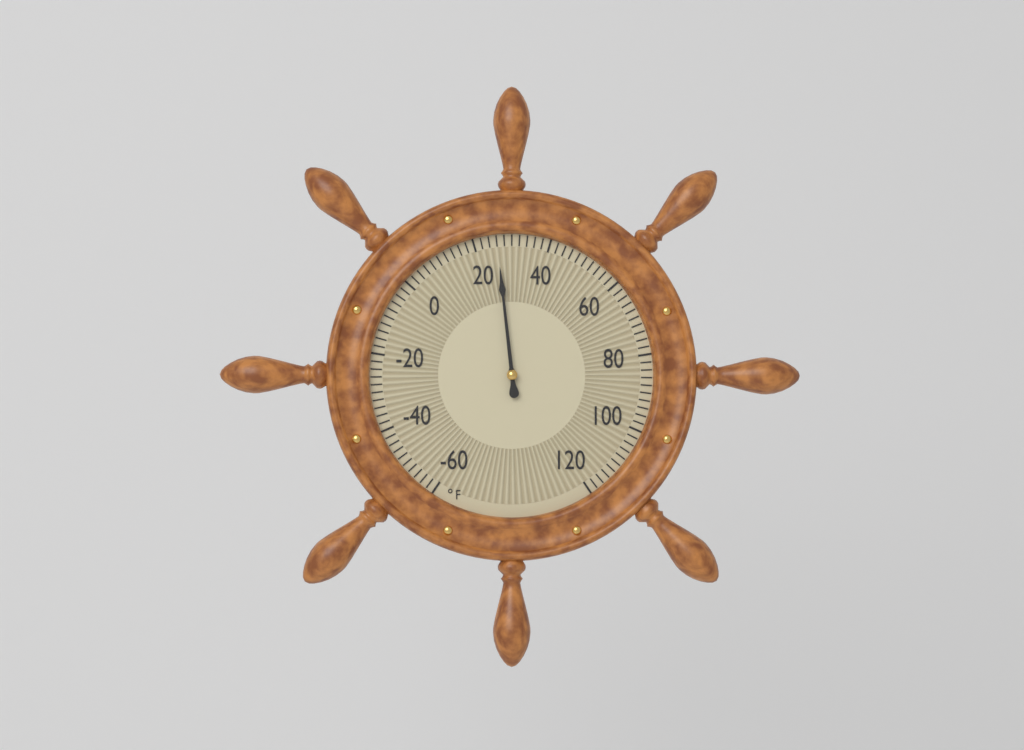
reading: 26 °F
